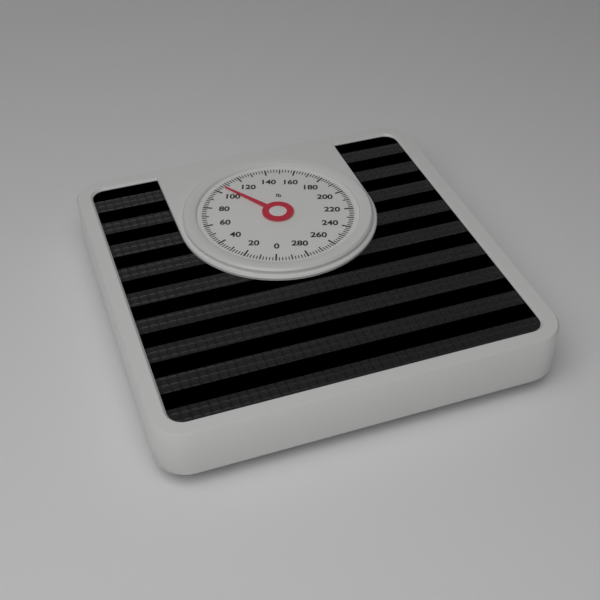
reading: 106 lb
